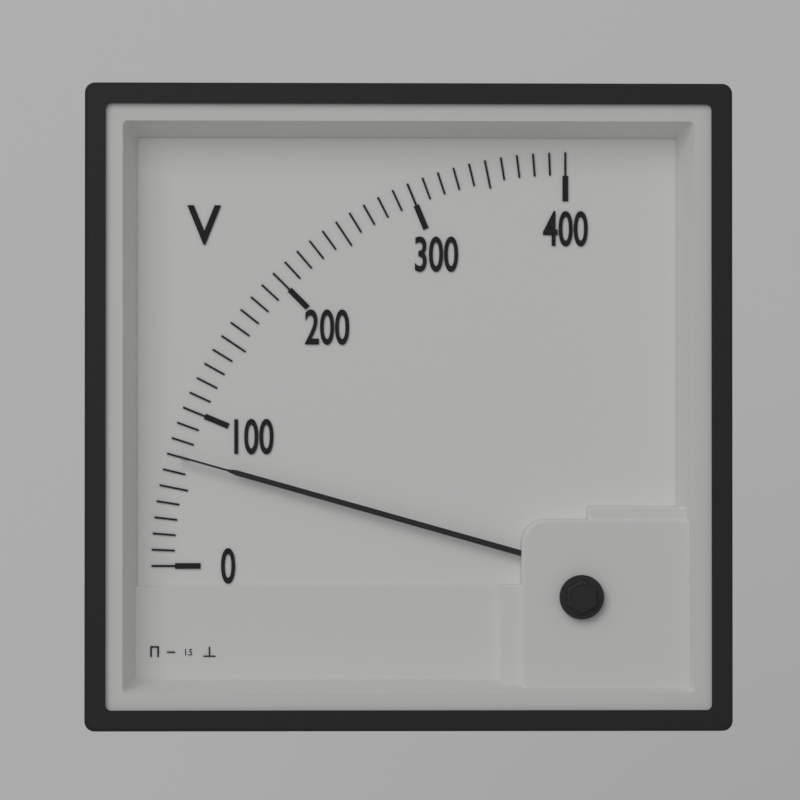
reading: 70 V
